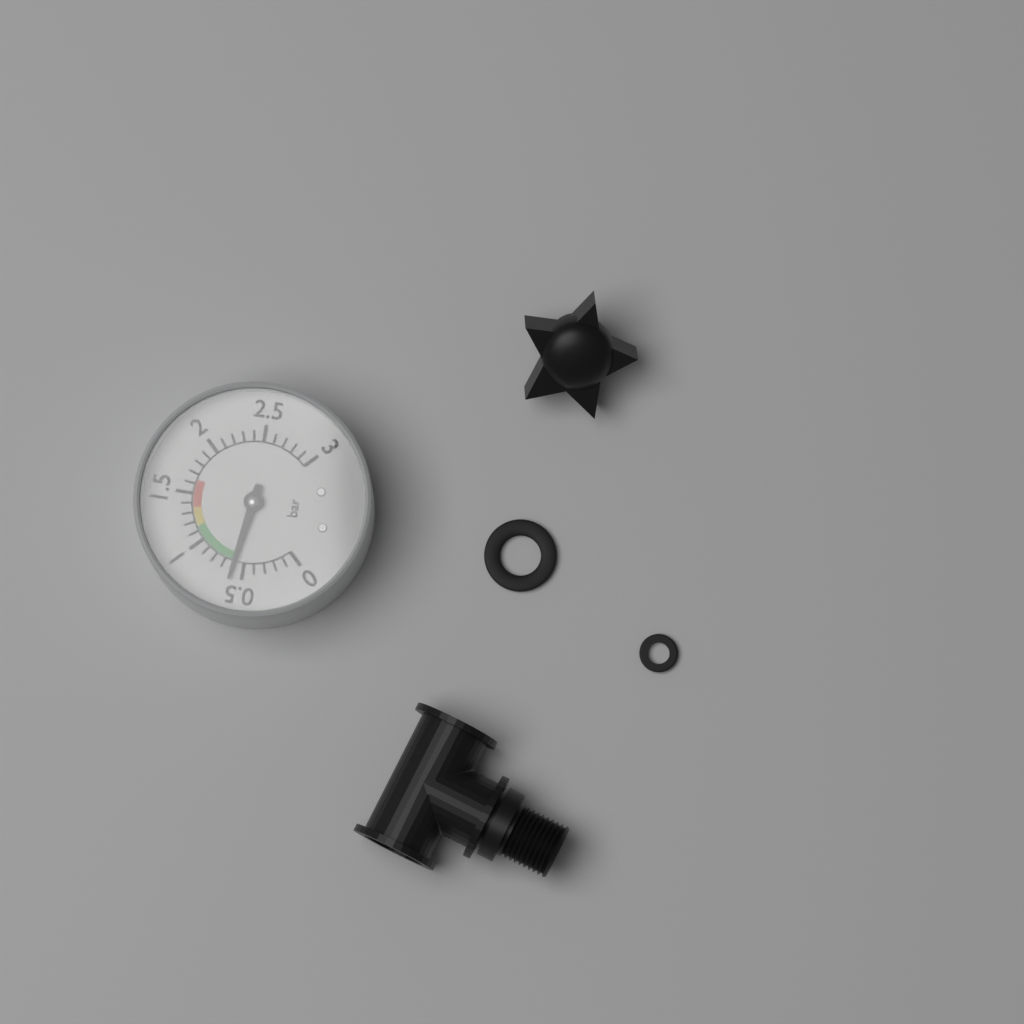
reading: 0.6 bar
